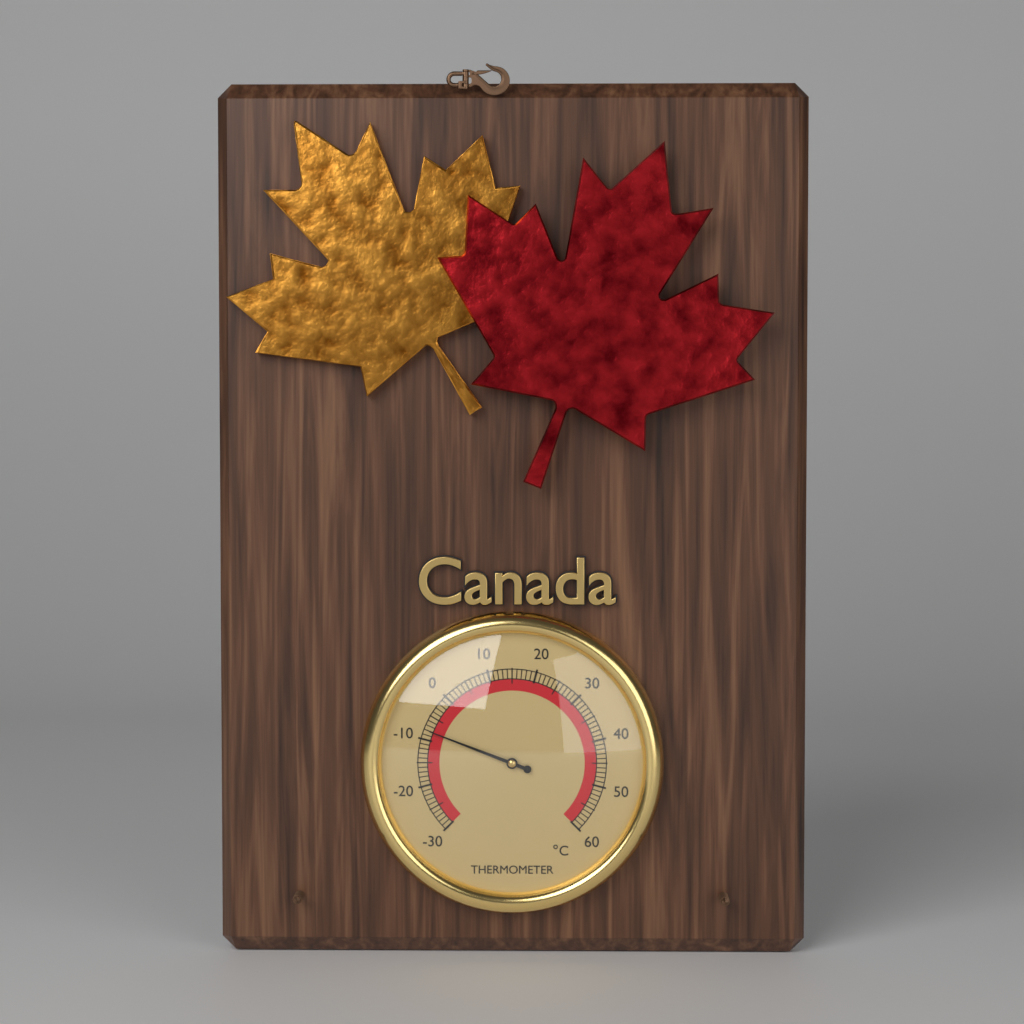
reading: -8 °C
